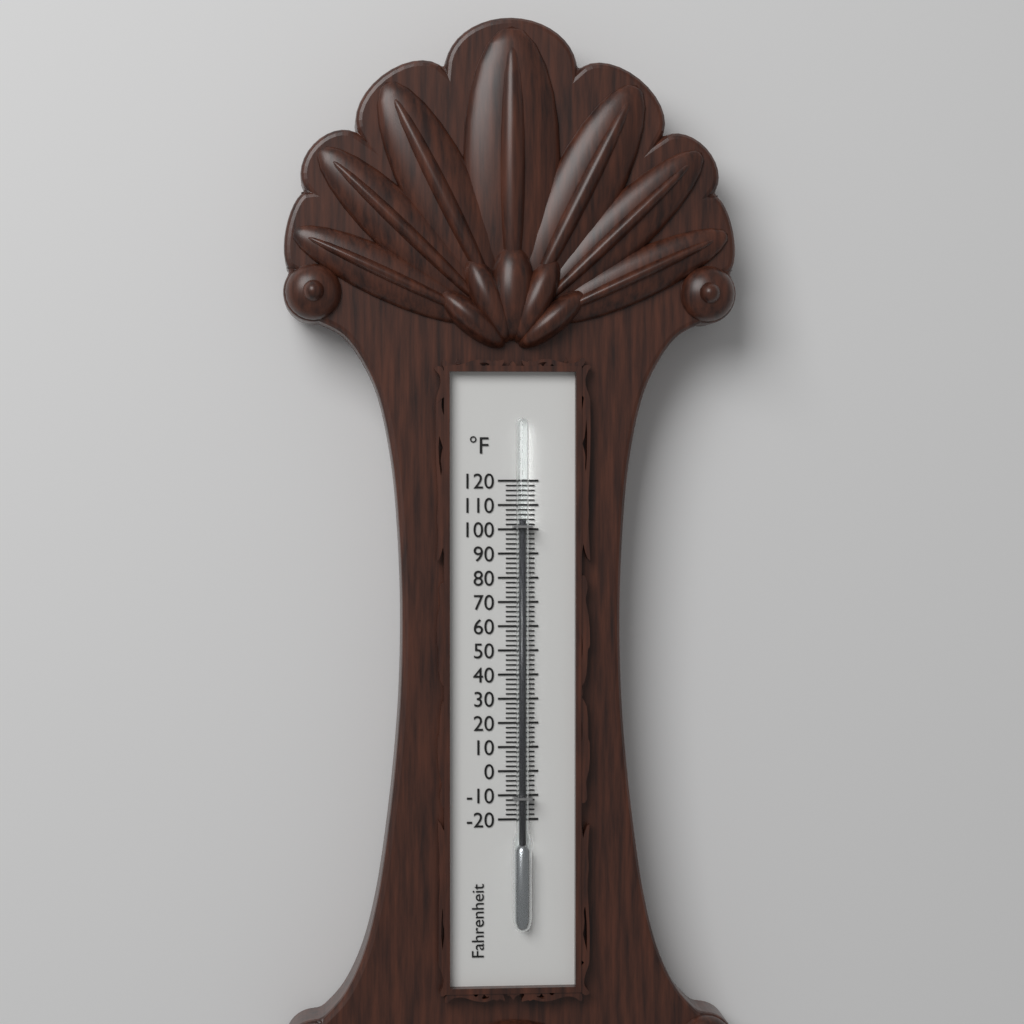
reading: 104 °F
